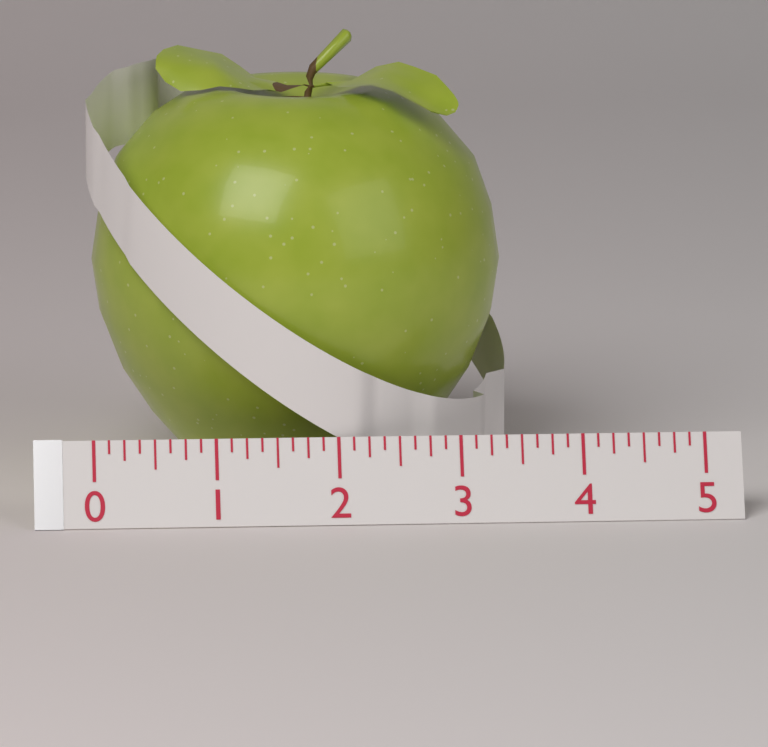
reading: 3.500 (no unit)
